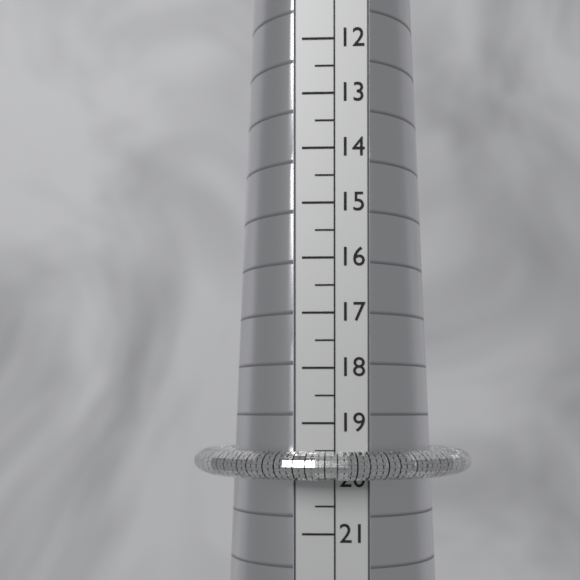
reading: 20.0 (no unit)
